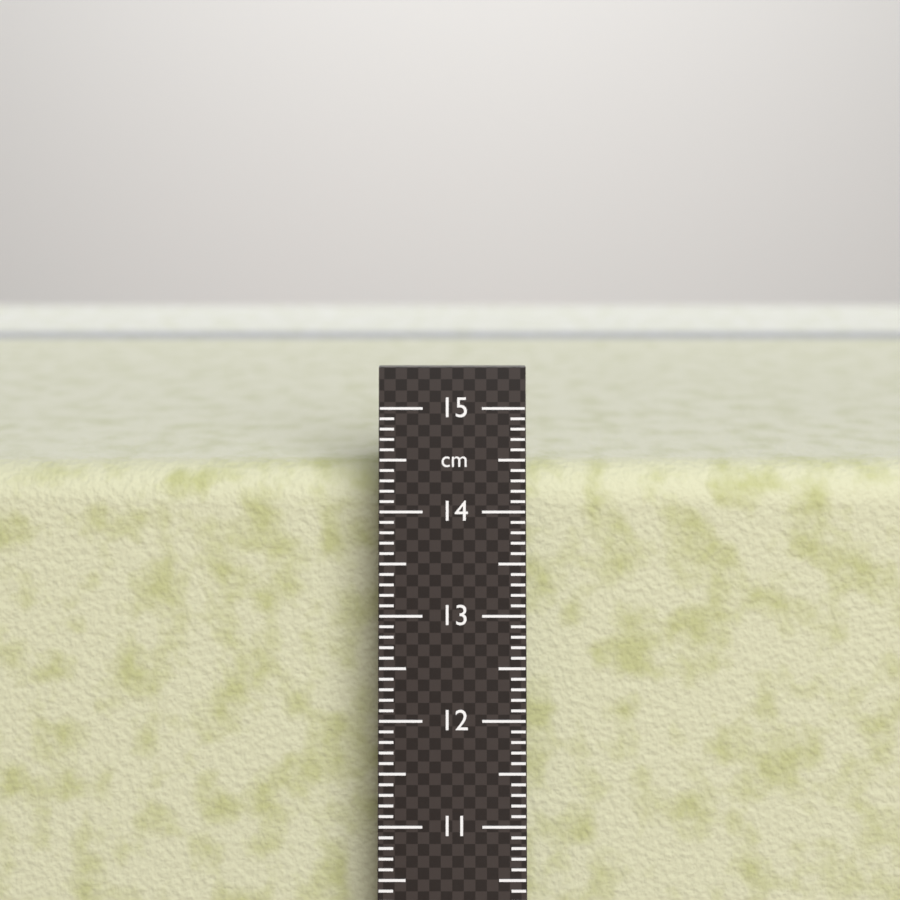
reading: 14.3 cm
